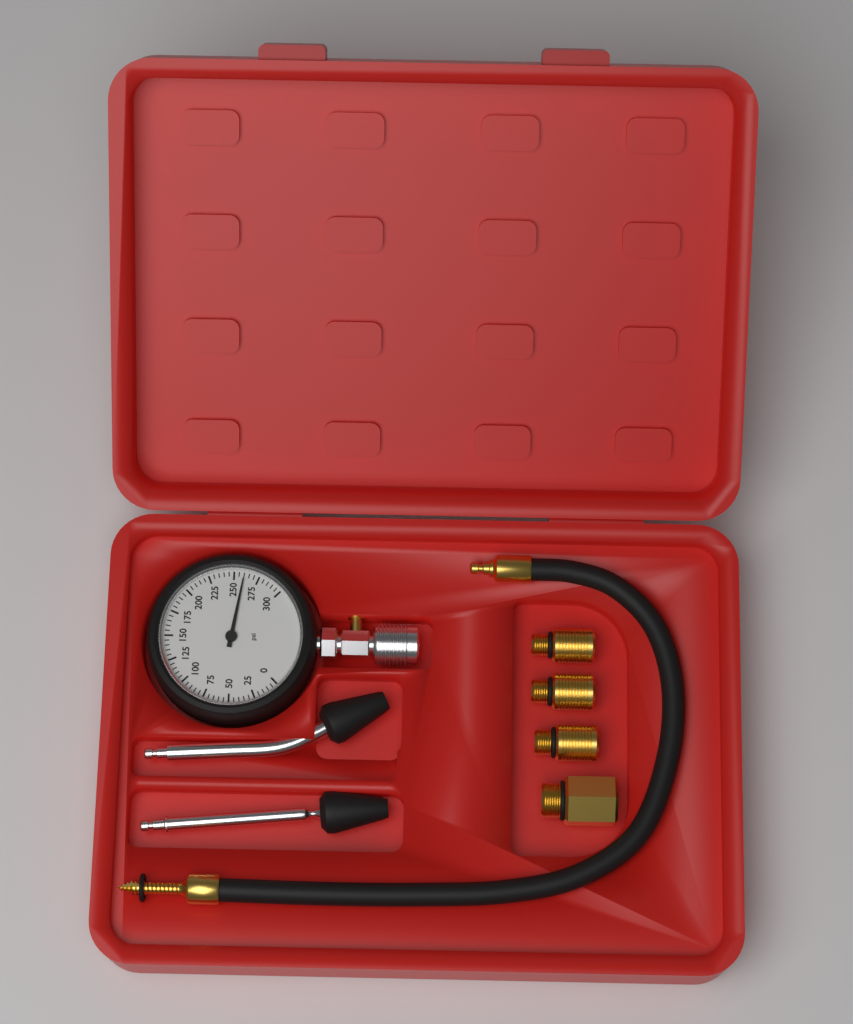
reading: 260 psi
